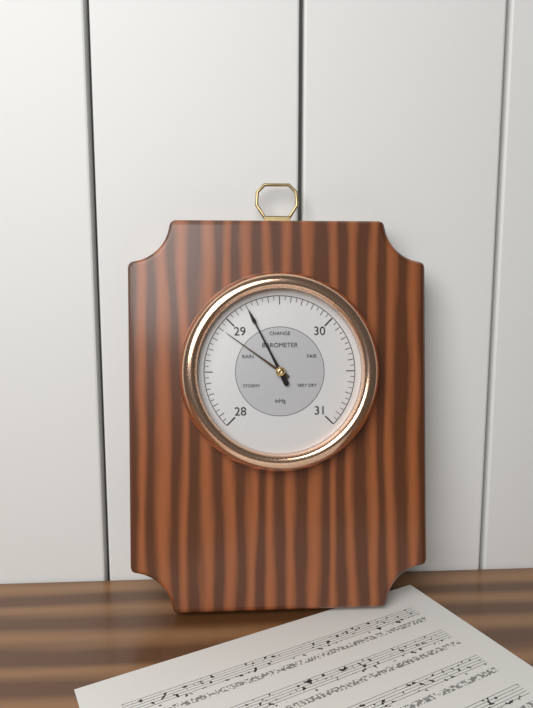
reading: 29.20 inHg
